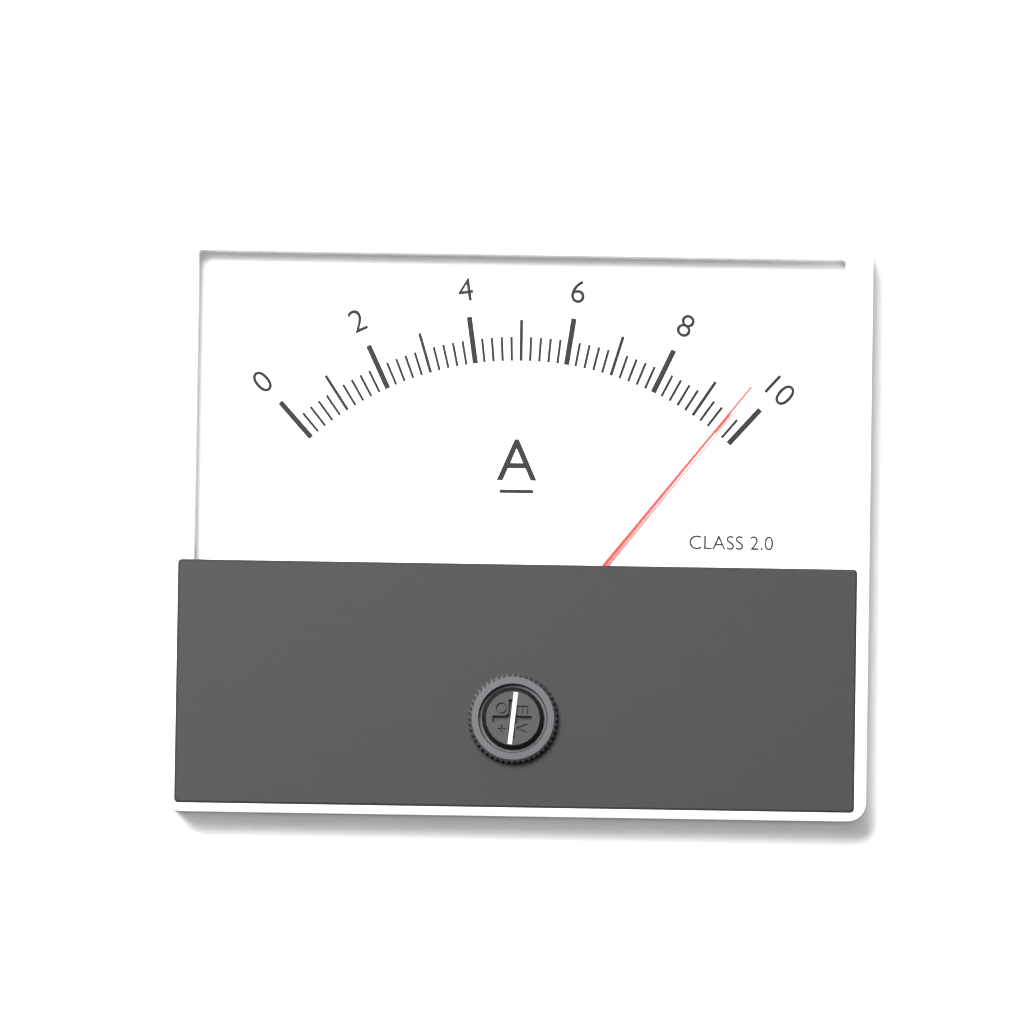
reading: 9.6 A
